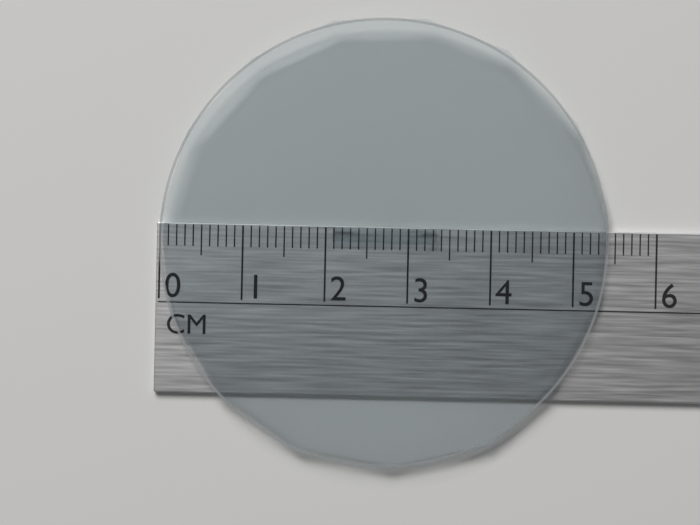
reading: 5.4 cm
